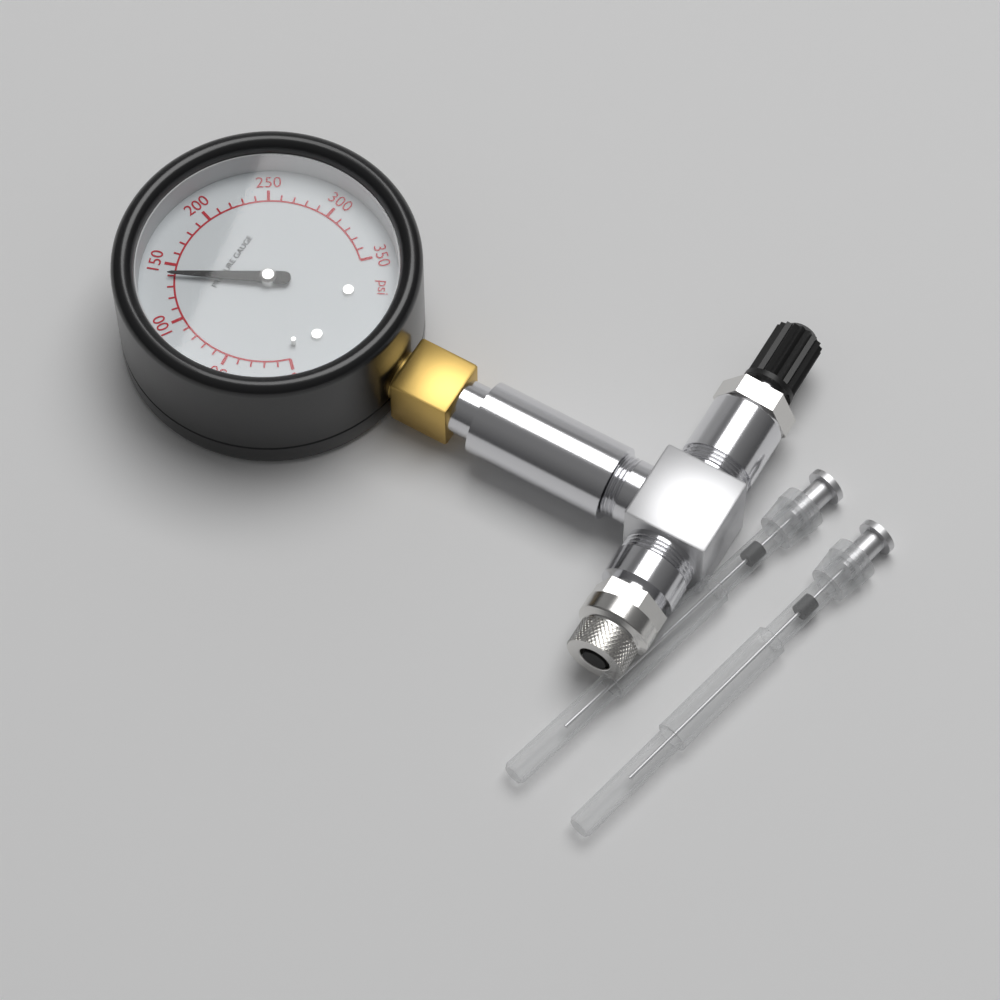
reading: 140 psi
